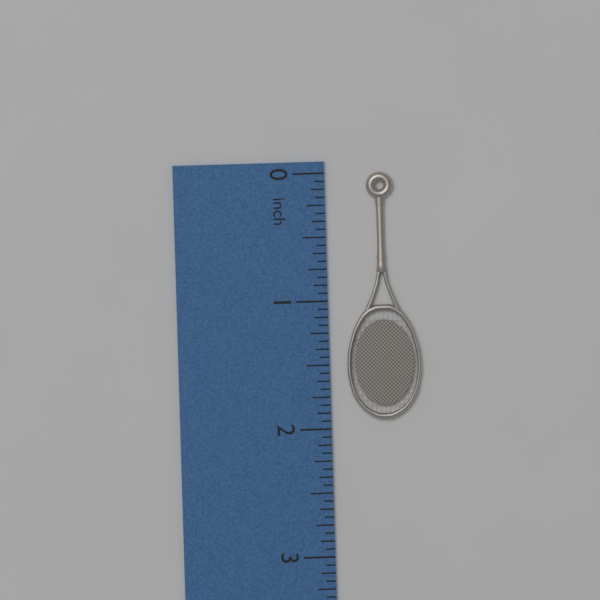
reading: 1.9375 inch
